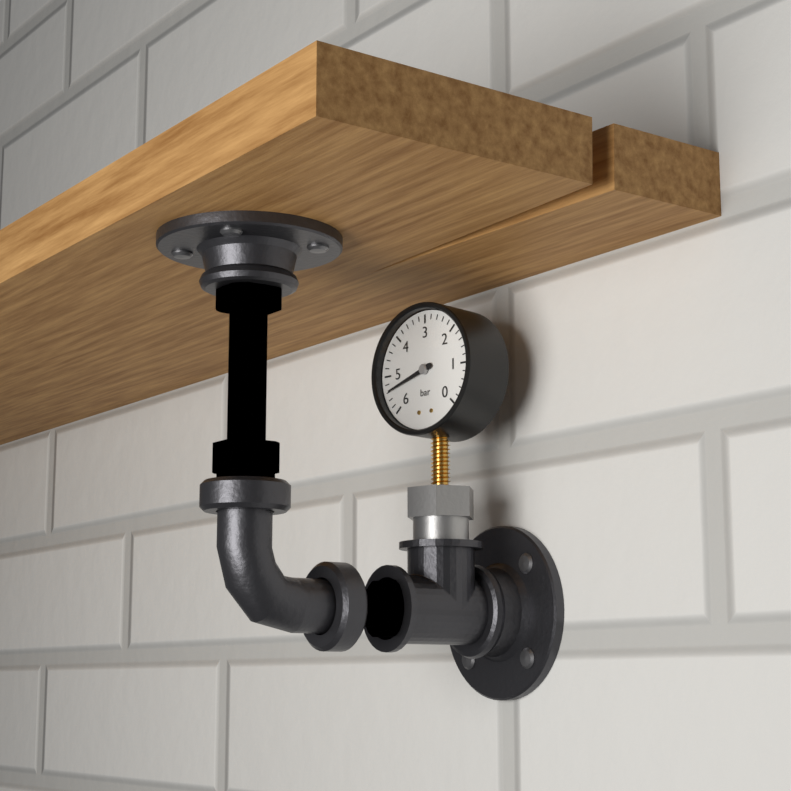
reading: 5.4 bar
